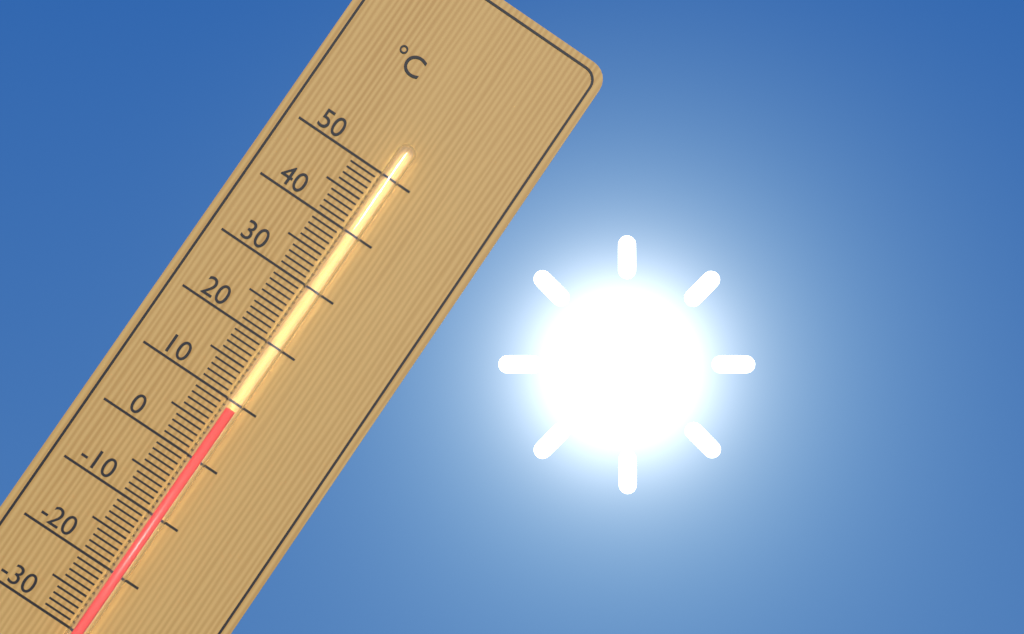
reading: 9 °C
